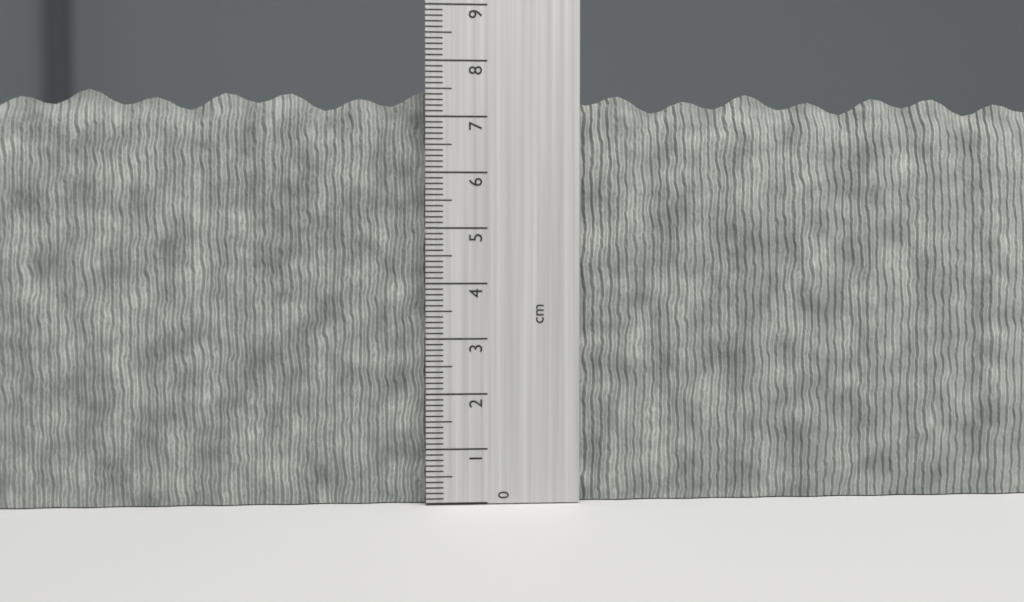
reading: 7.5 cm
